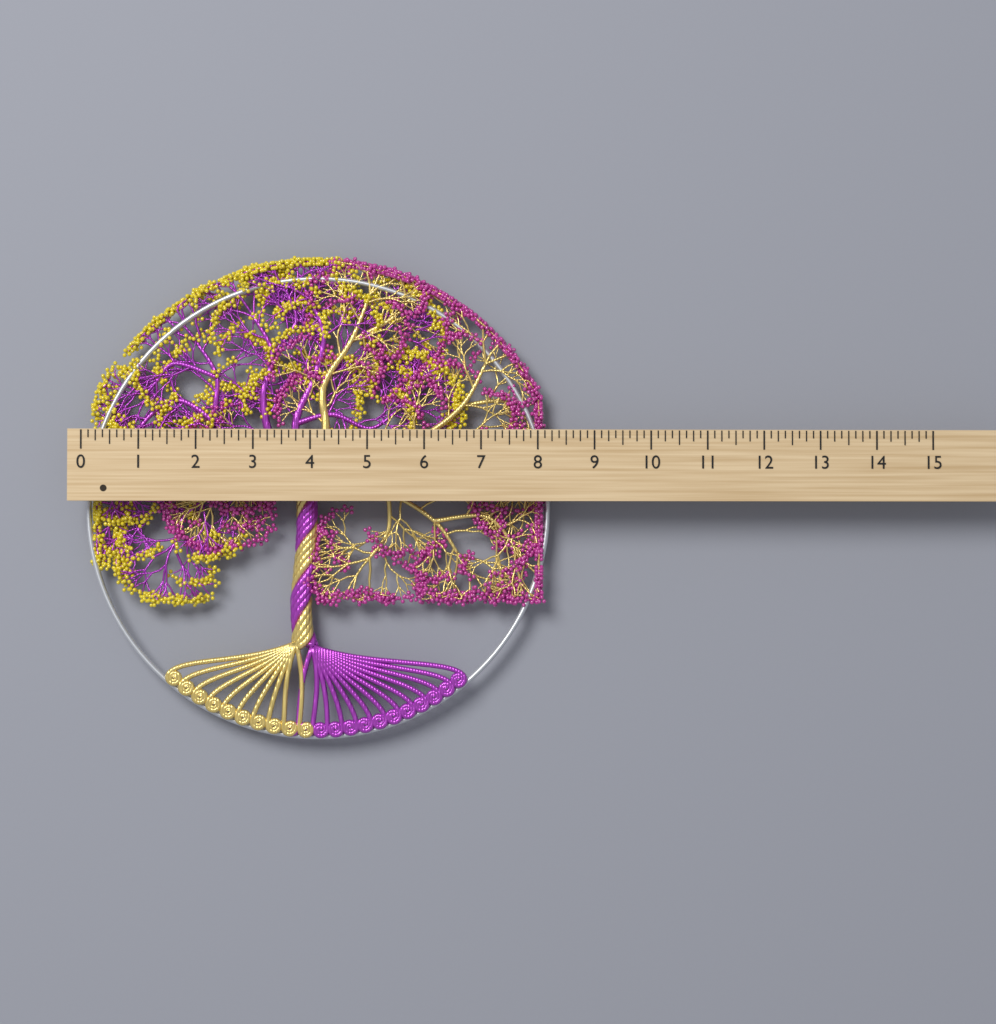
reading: 8.250 (no unit)
